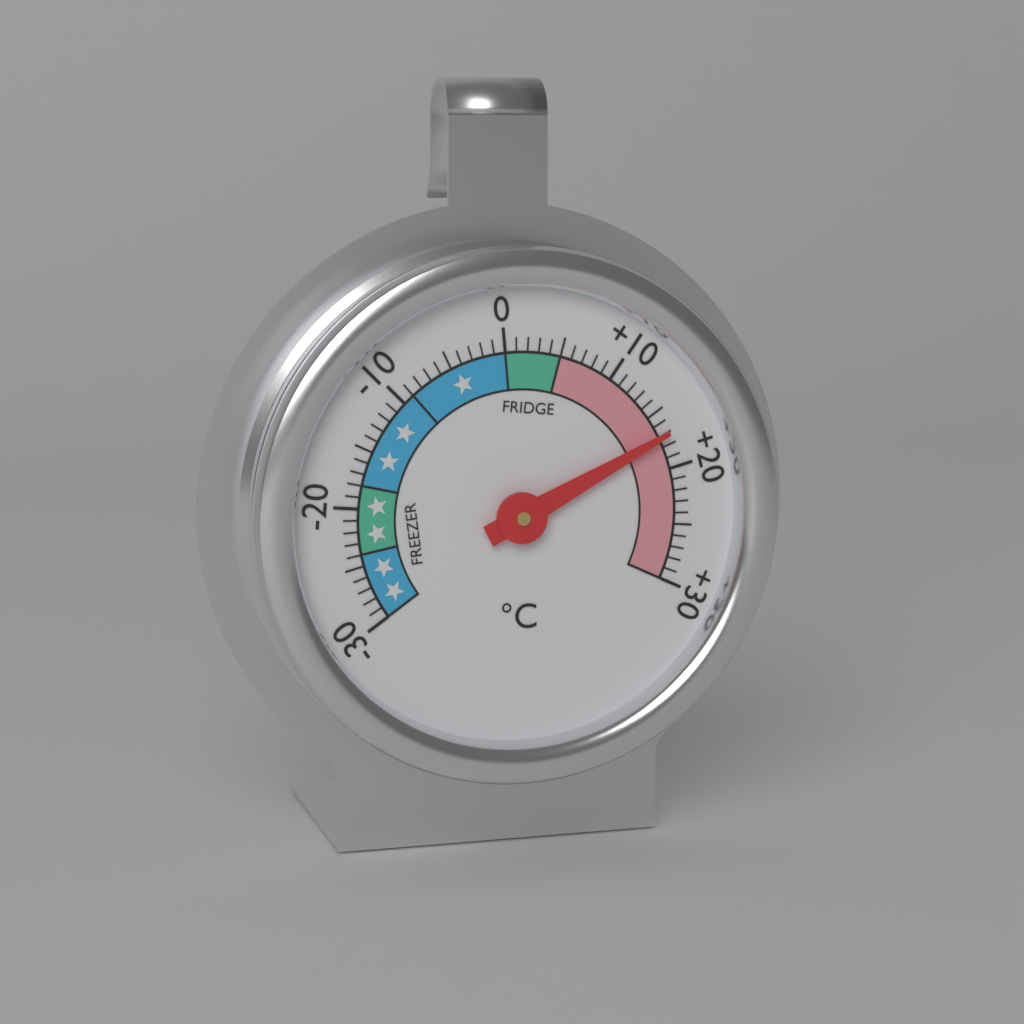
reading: 17 °C
